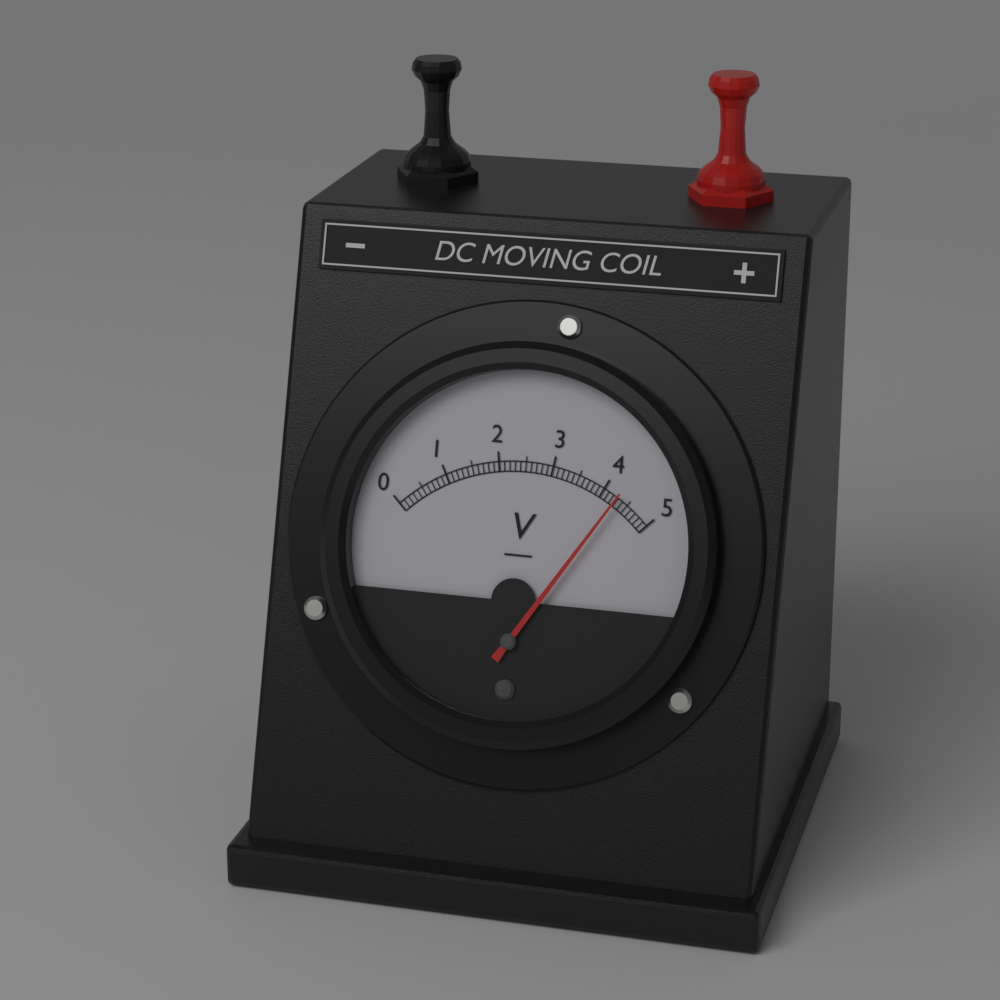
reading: 4.3 V
